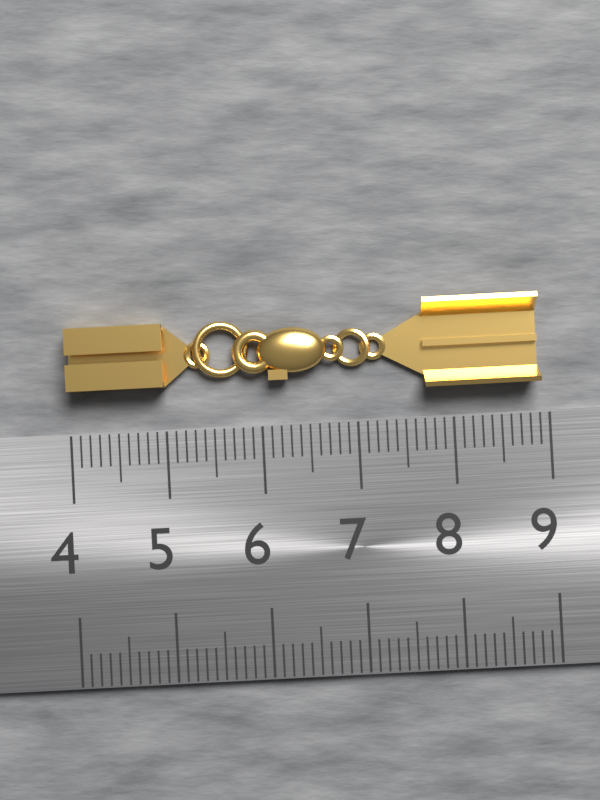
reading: 8.9 (no unit)
